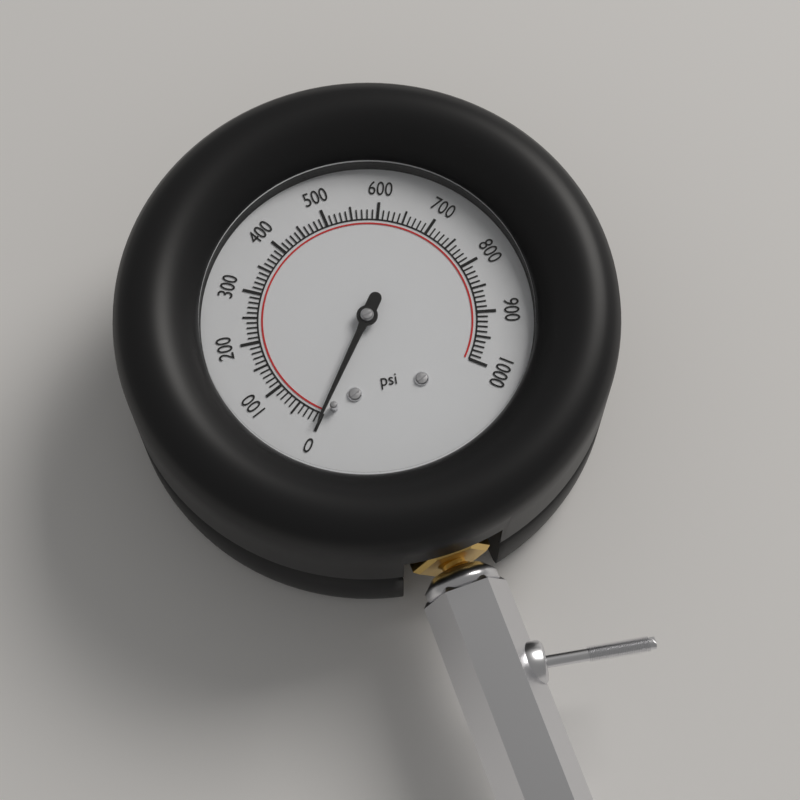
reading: 0 psi
